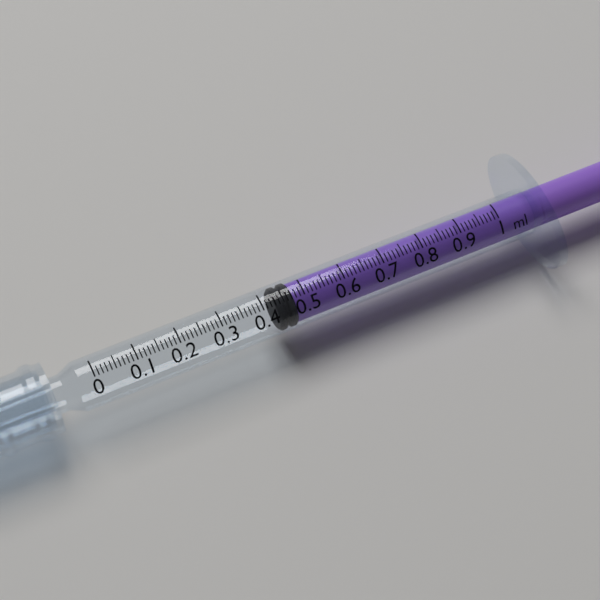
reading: 0.43 ml
